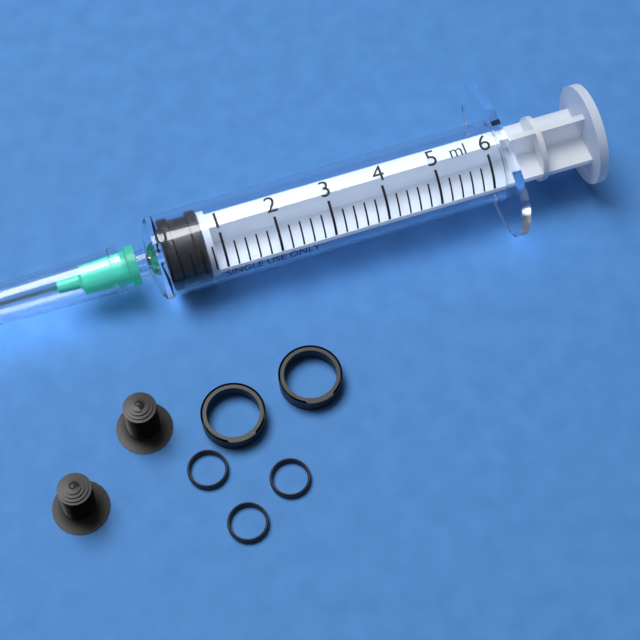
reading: 0.0 ml
